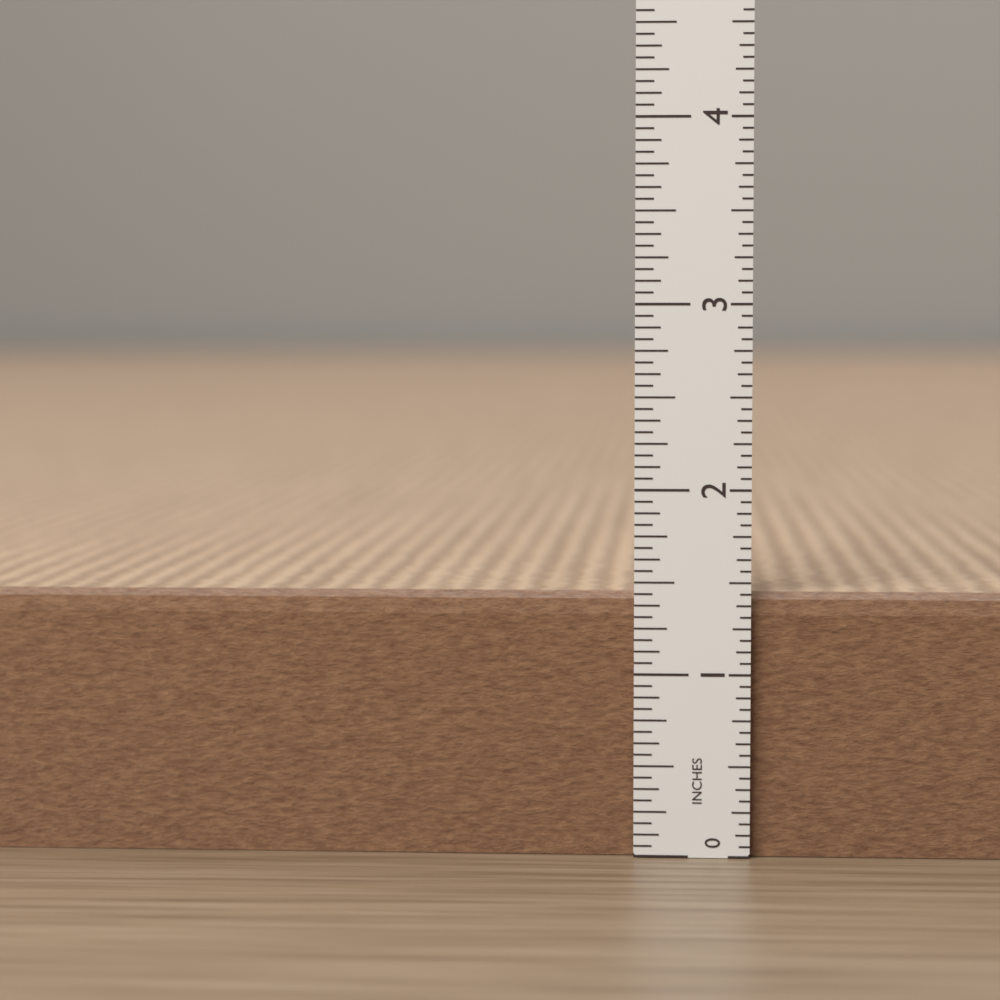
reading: 1.4375 in
